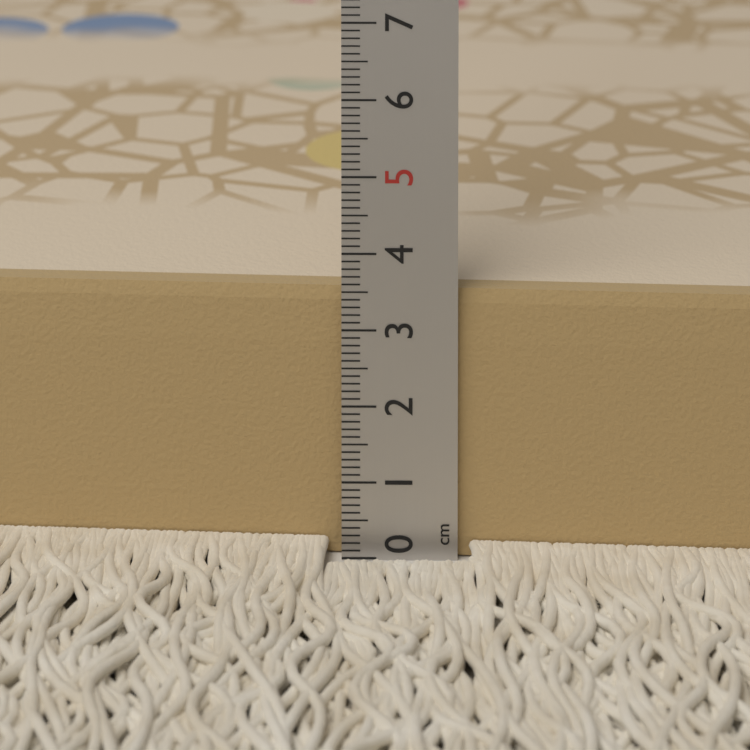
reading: 3.5 cm
